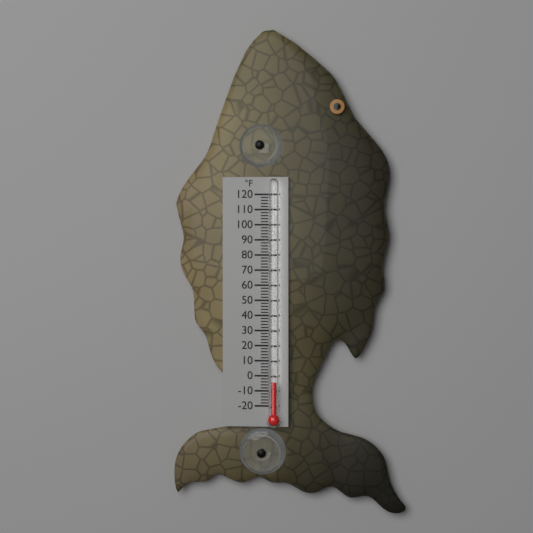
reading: -4 °F
